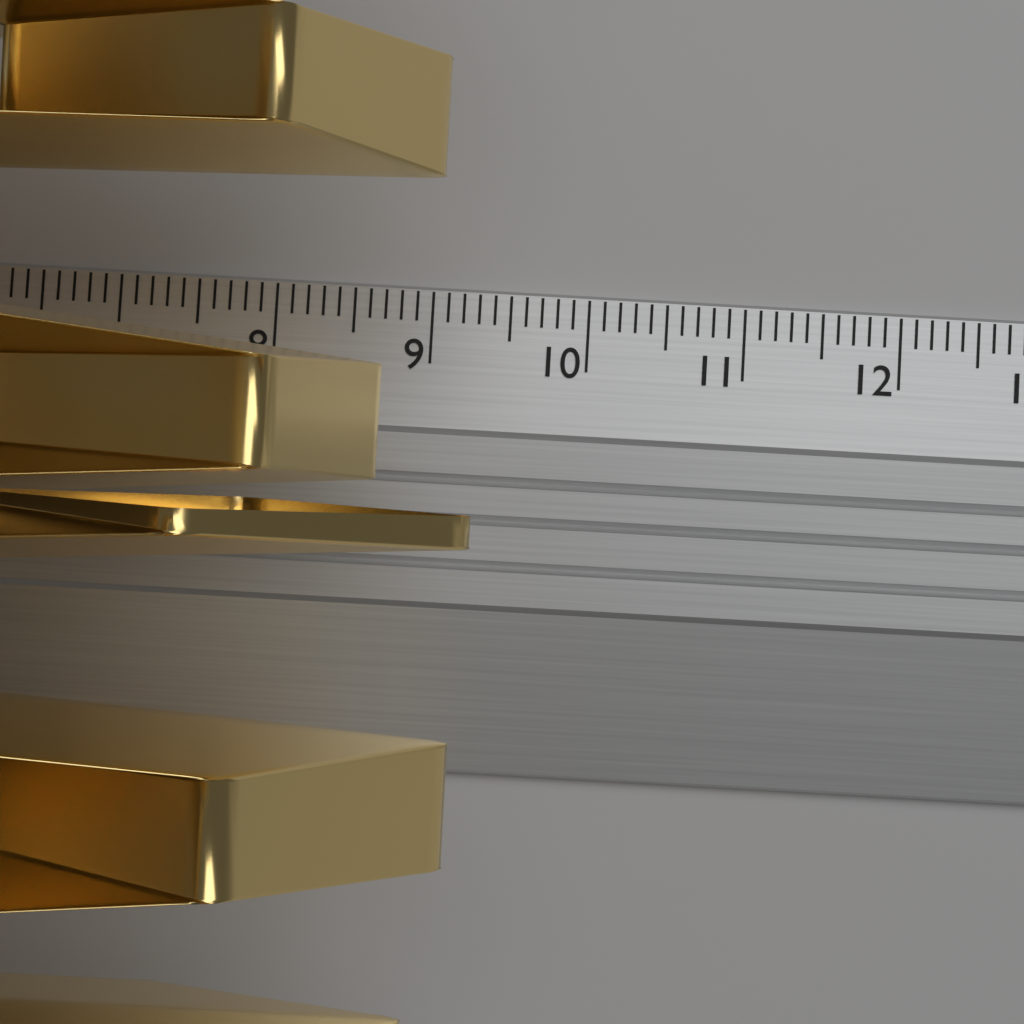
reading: 9.4 cm
